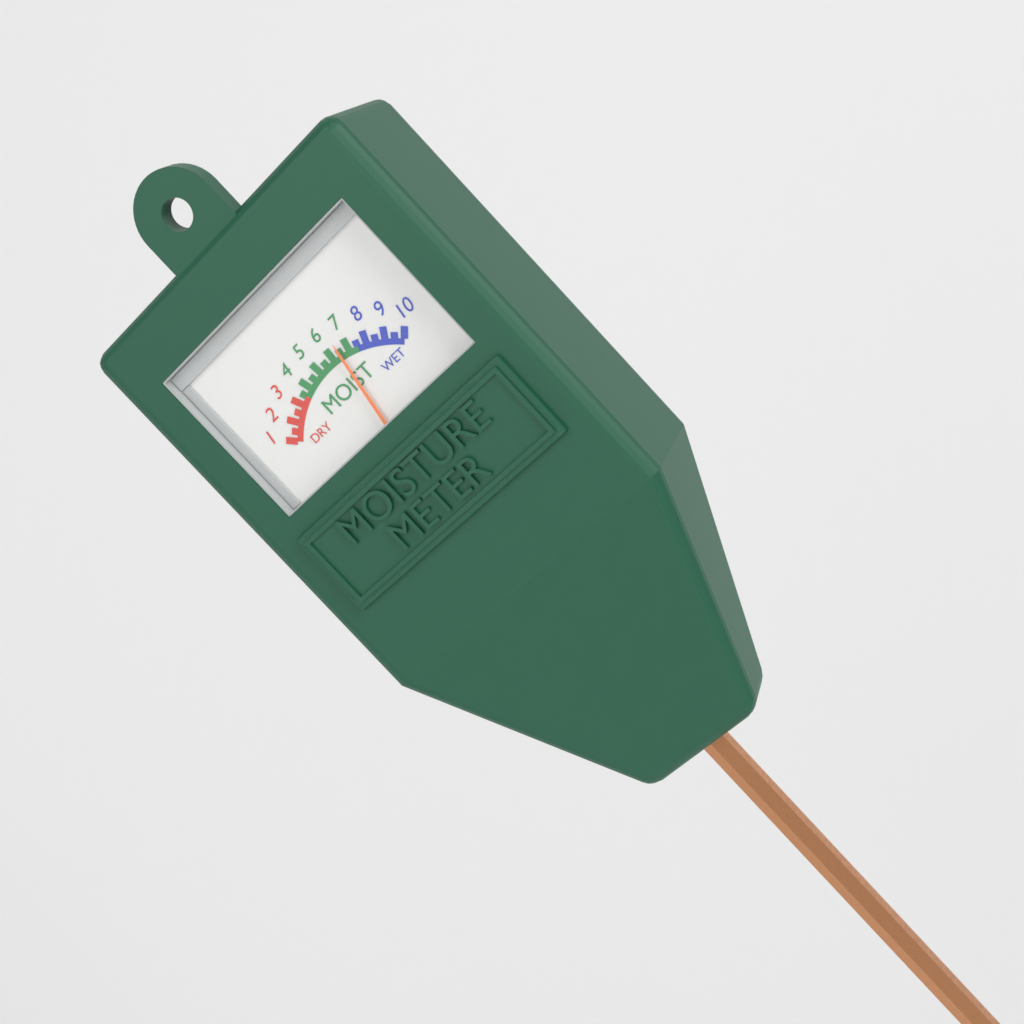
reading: 6.5 (no unit)
